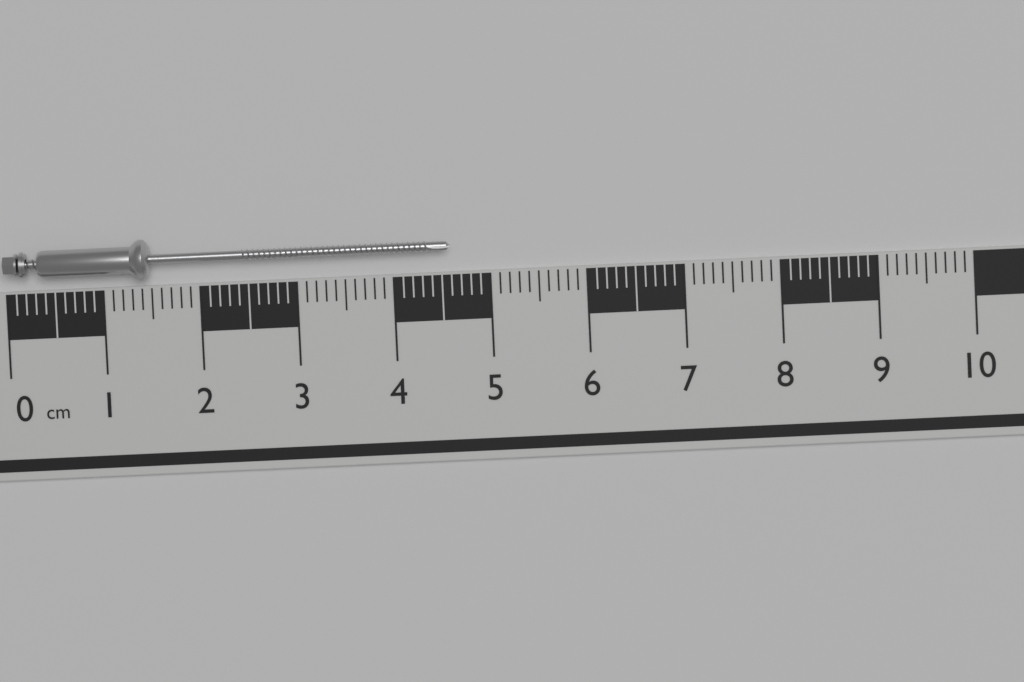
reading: 4.6 cm
